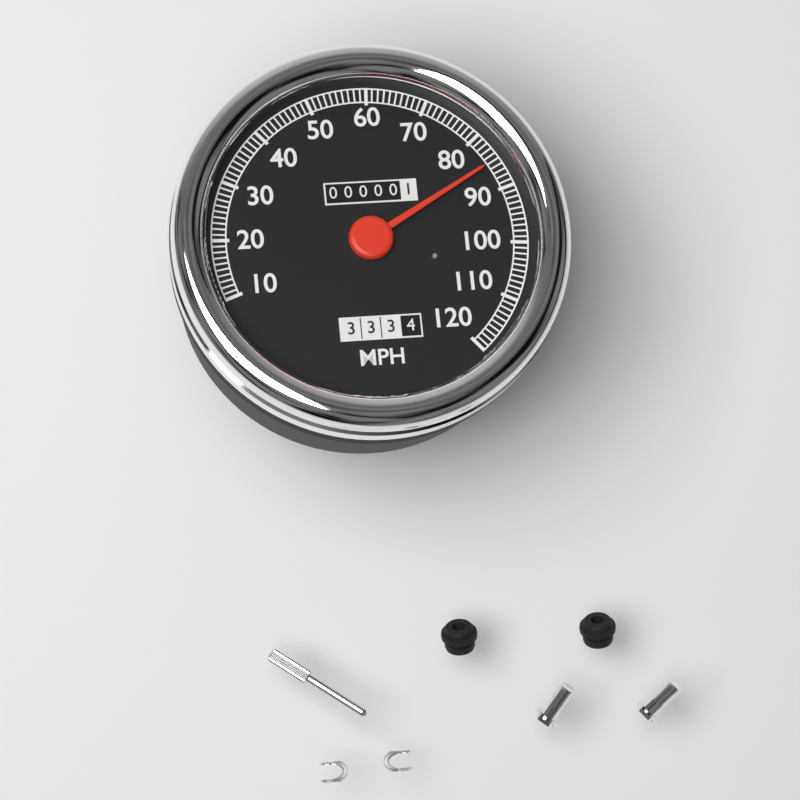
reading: 85 MPH
